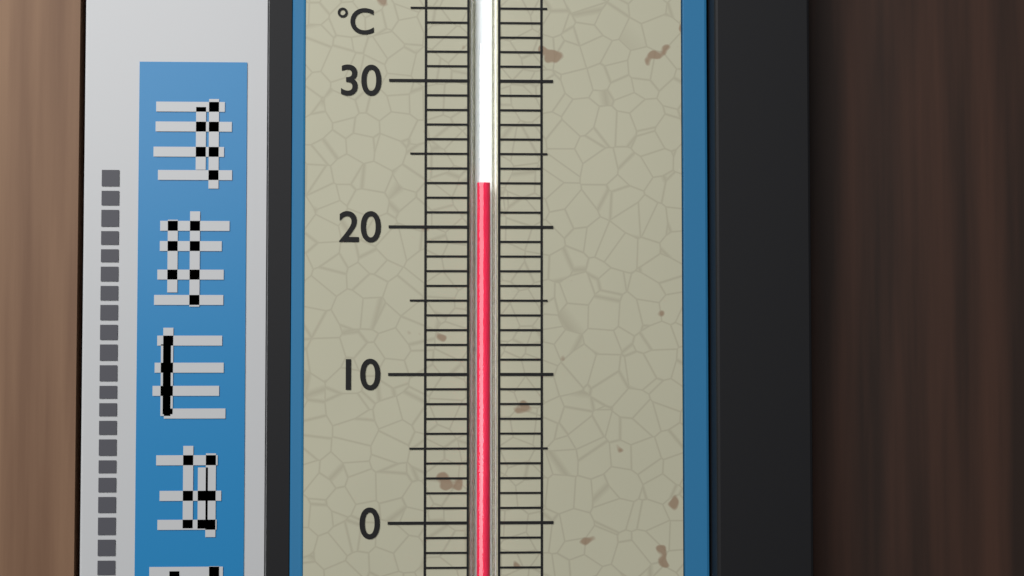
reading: 23 °C
